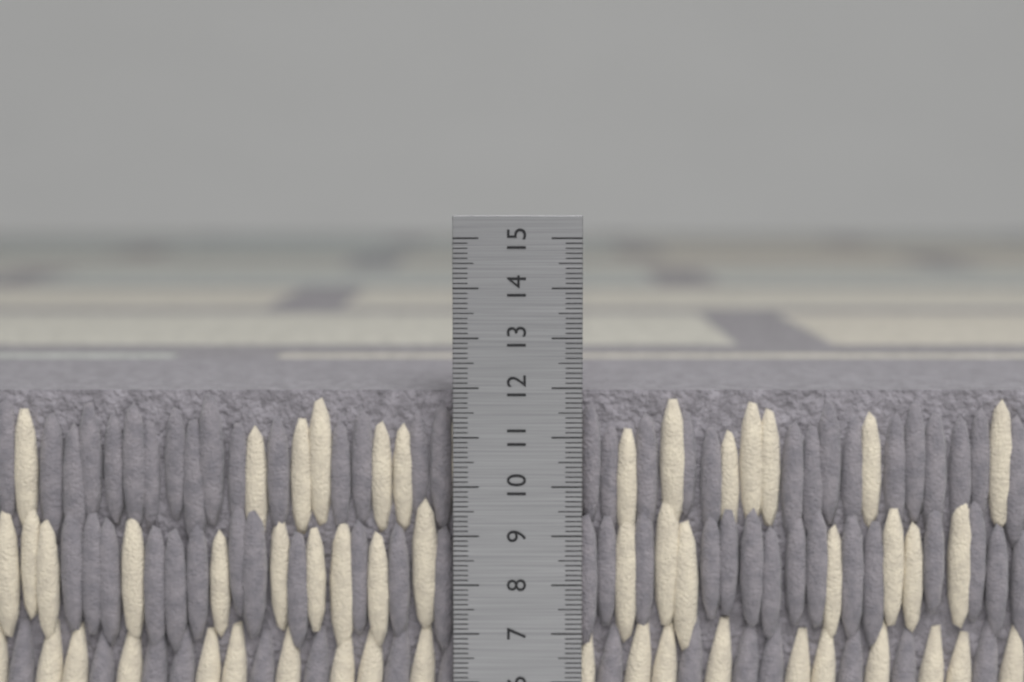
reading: 11.9 cm
